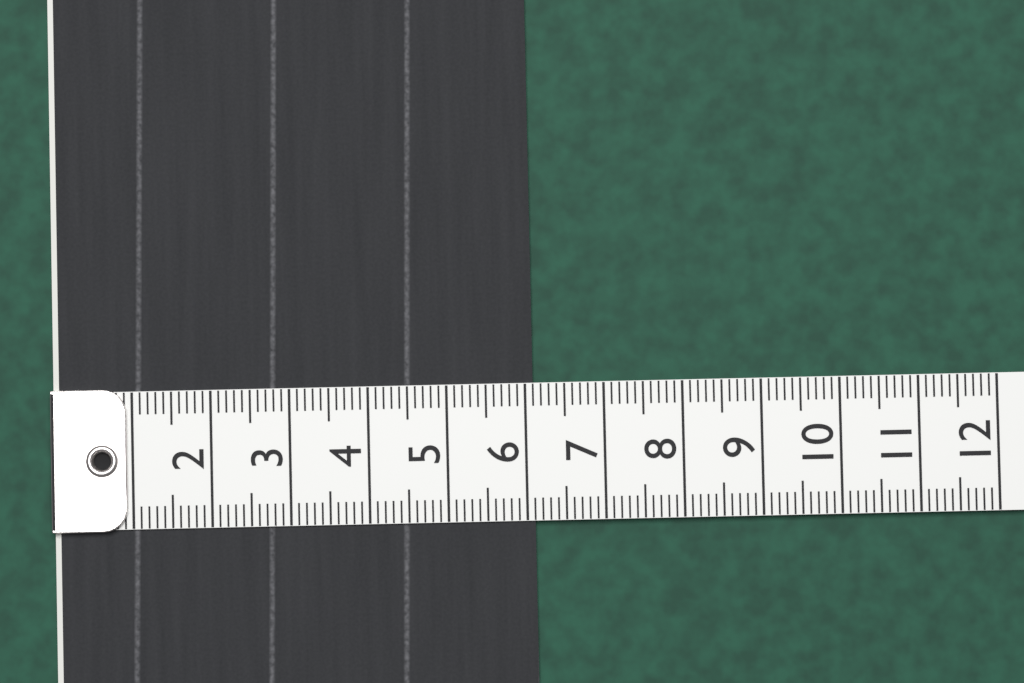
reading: 6.1 (no unit)
